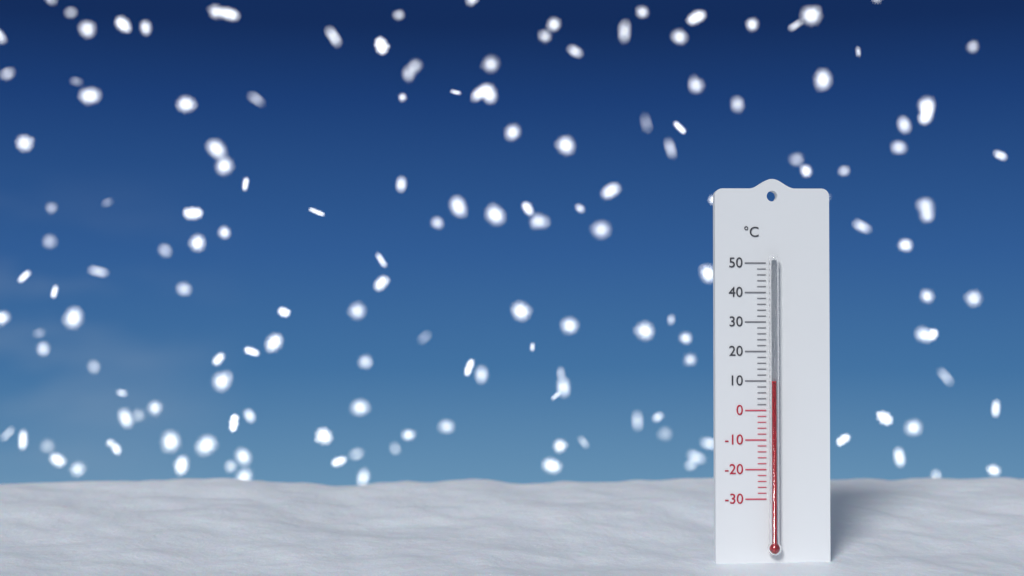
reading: 10 °C
